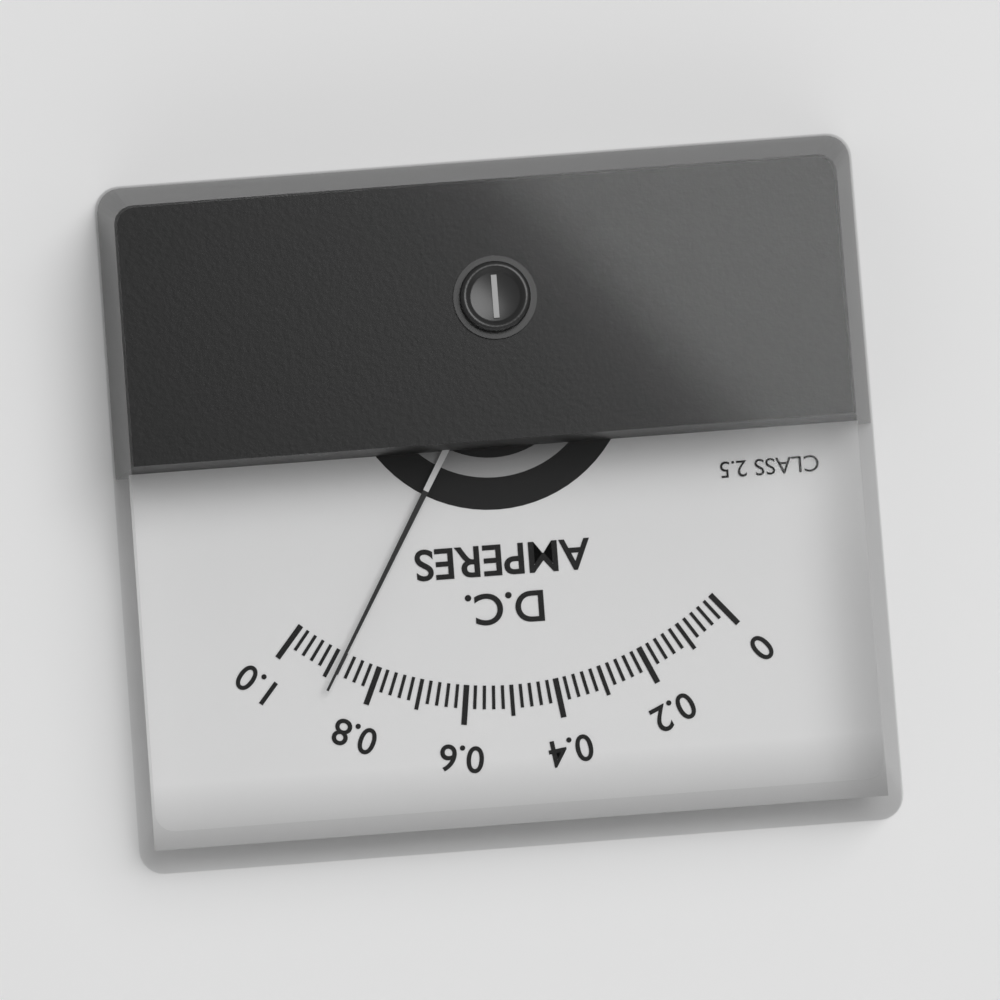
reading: 0.88 A
